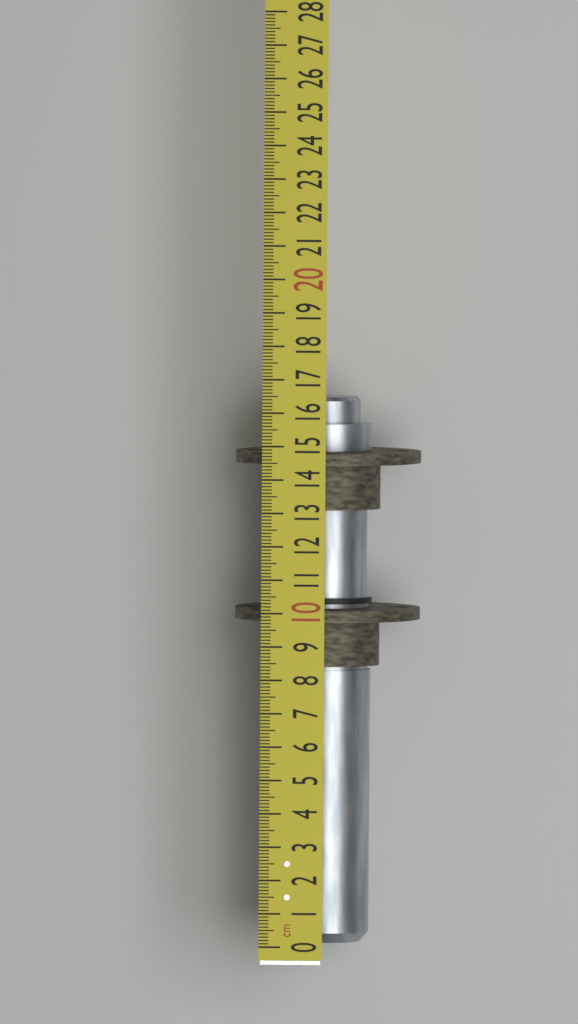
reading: 16.4 cm
